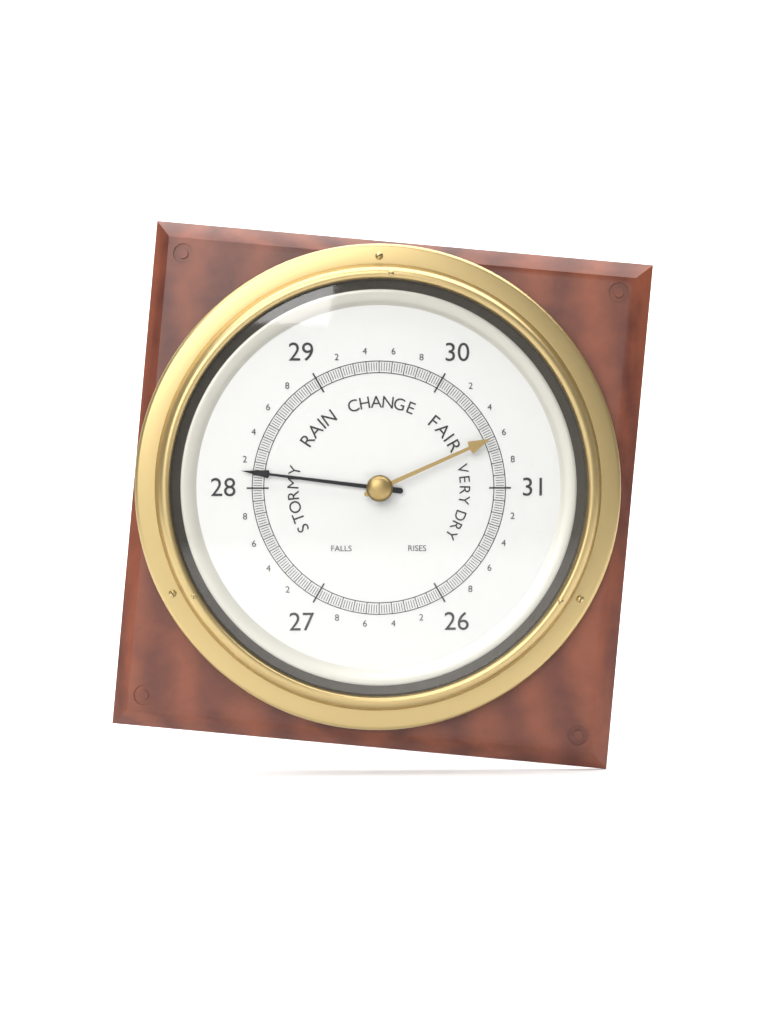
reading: 28.12 (no unit)
